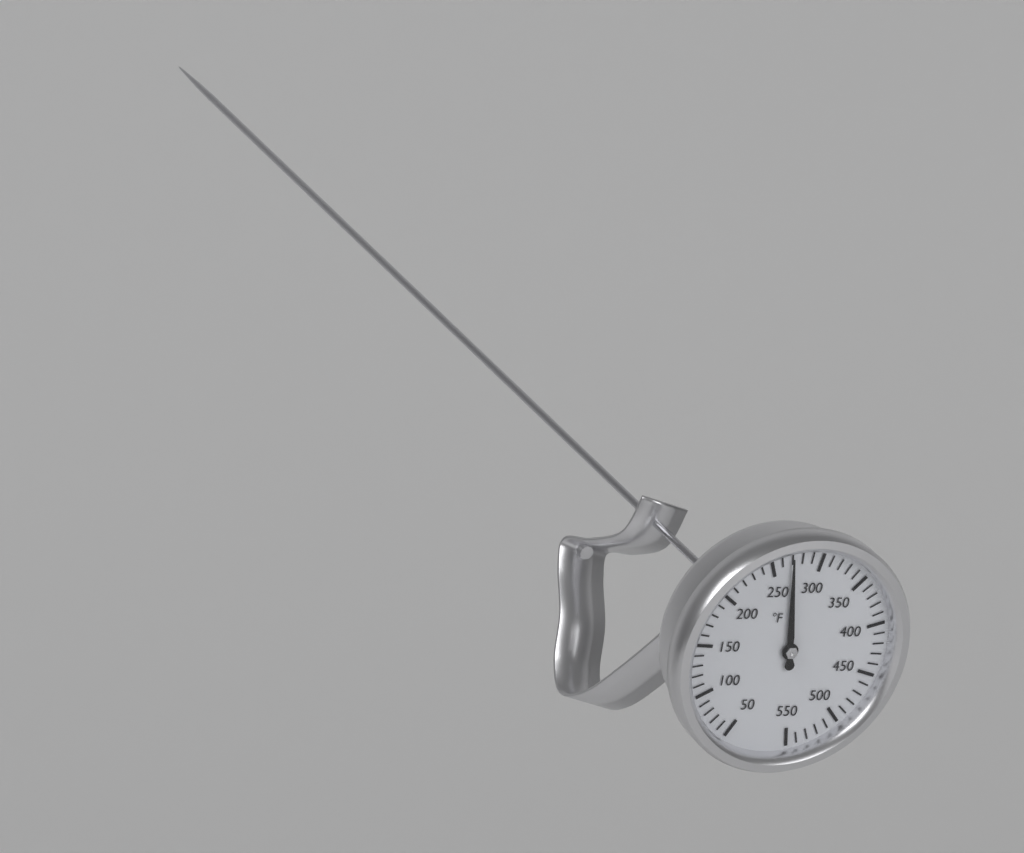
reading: 270 °F
